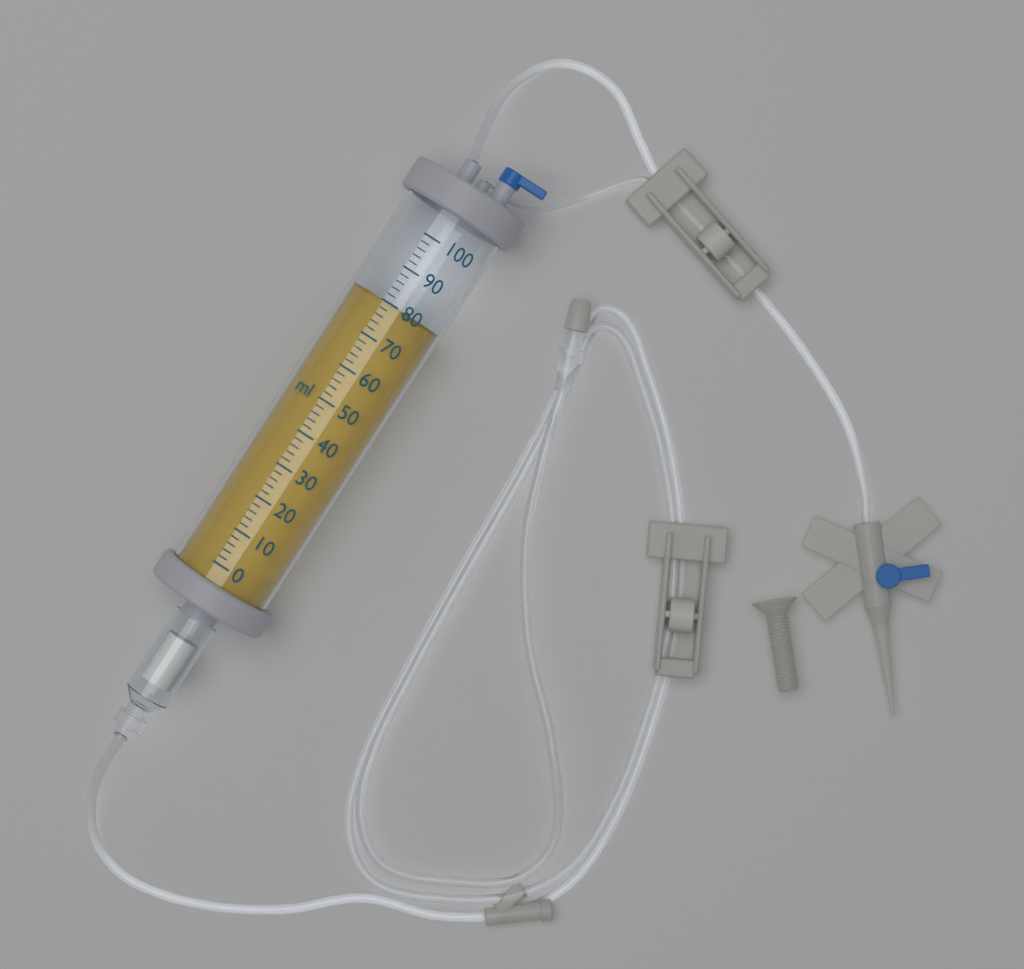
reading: 80 ml
